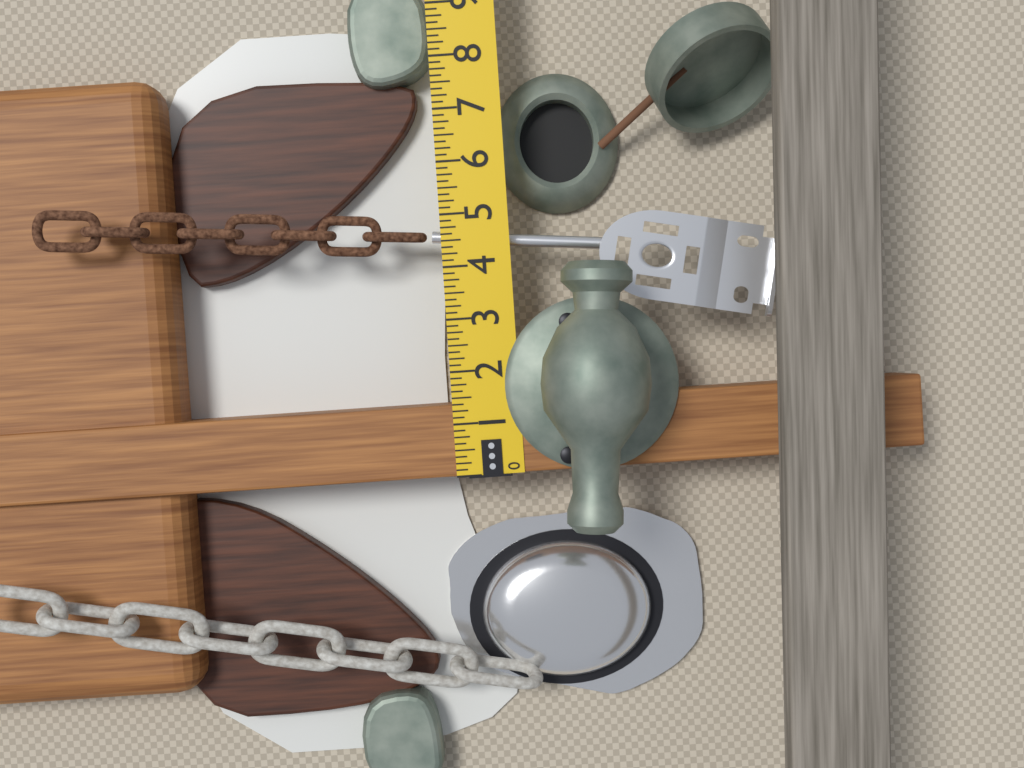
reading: 1.375 in
